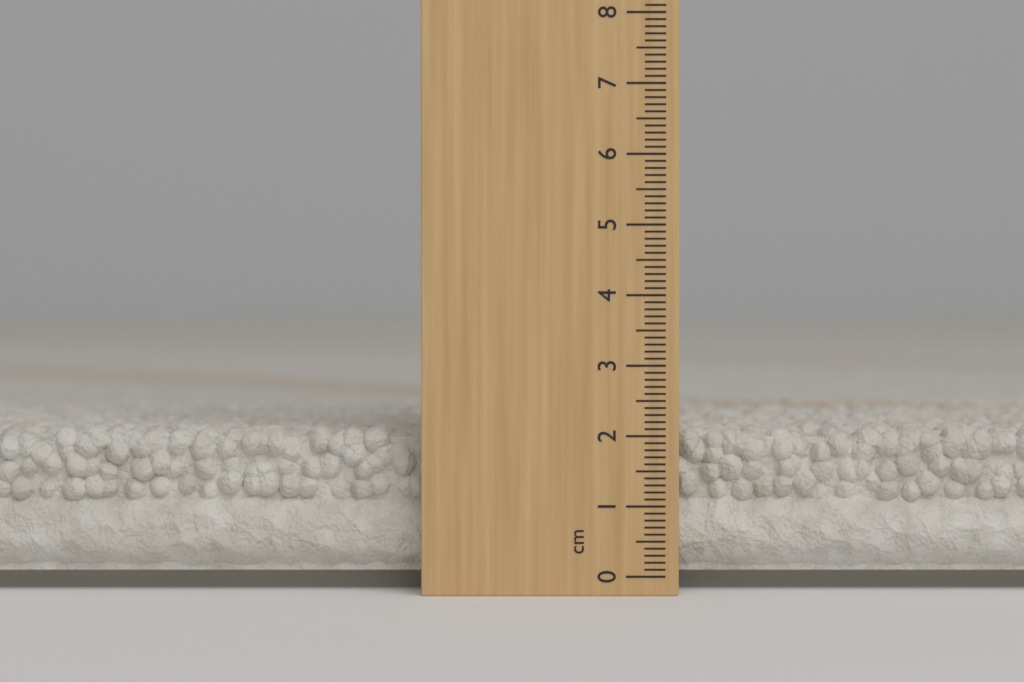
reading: 2.1 cm
